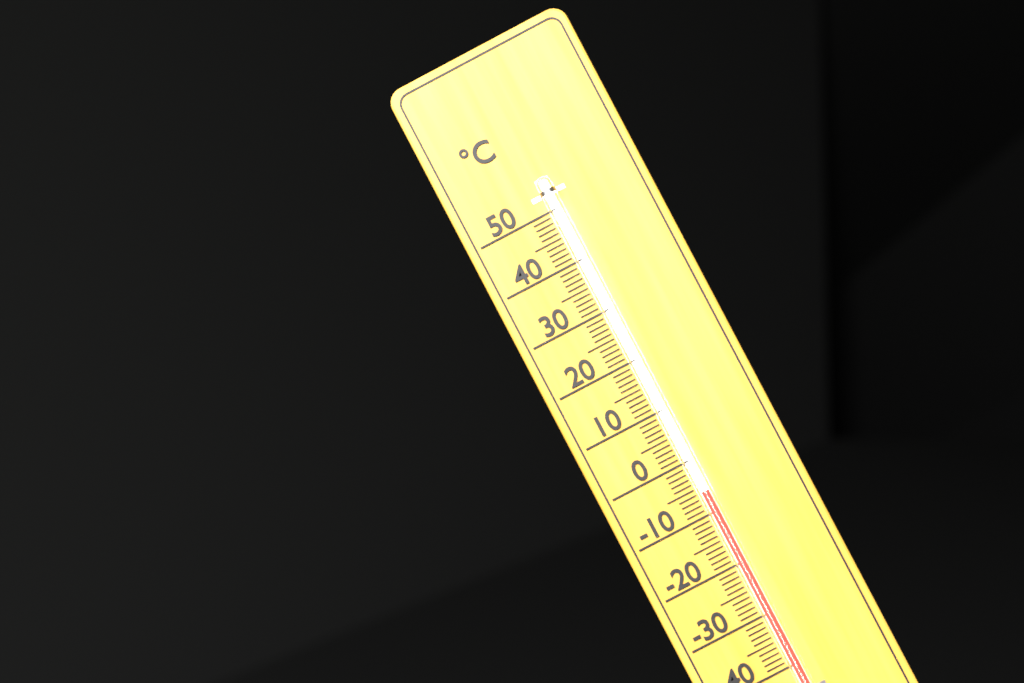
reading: -6 °C
